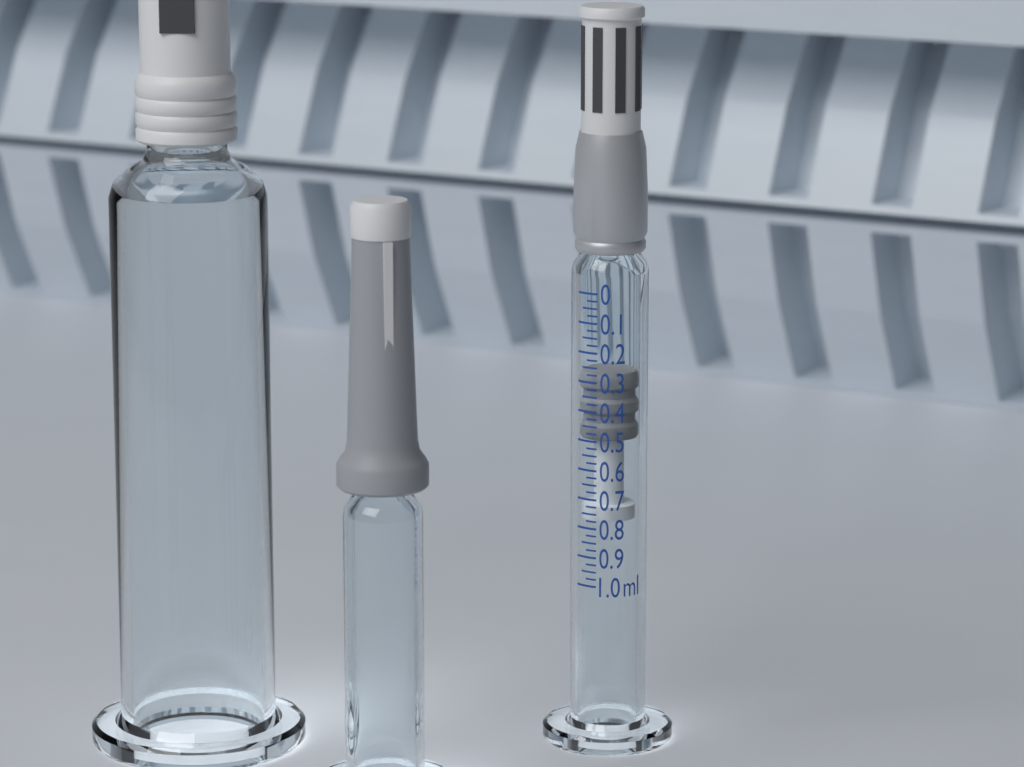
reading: 0.275 ml
